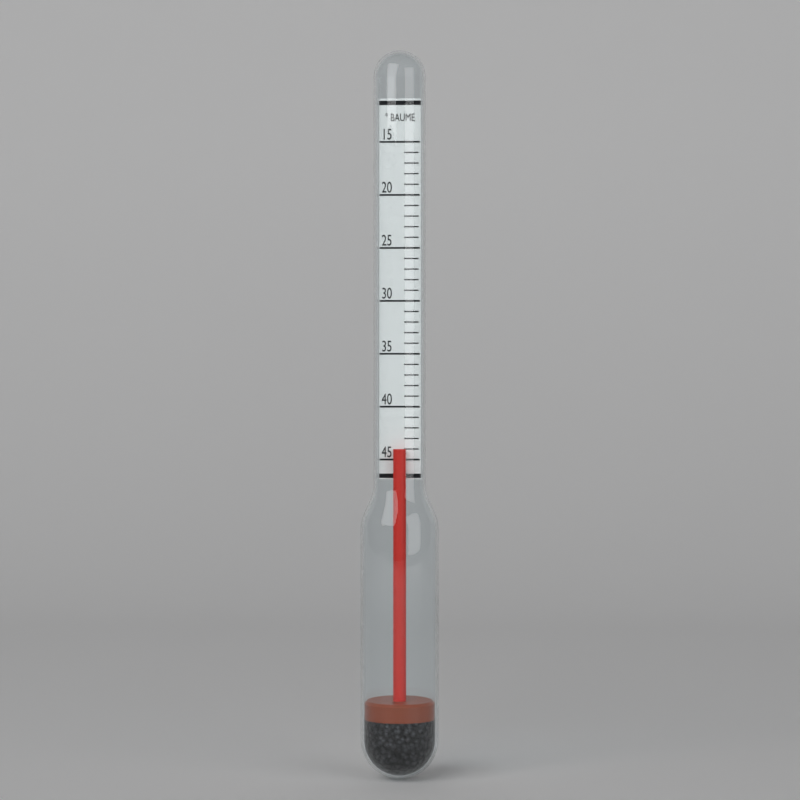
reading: 44 °Baumé
